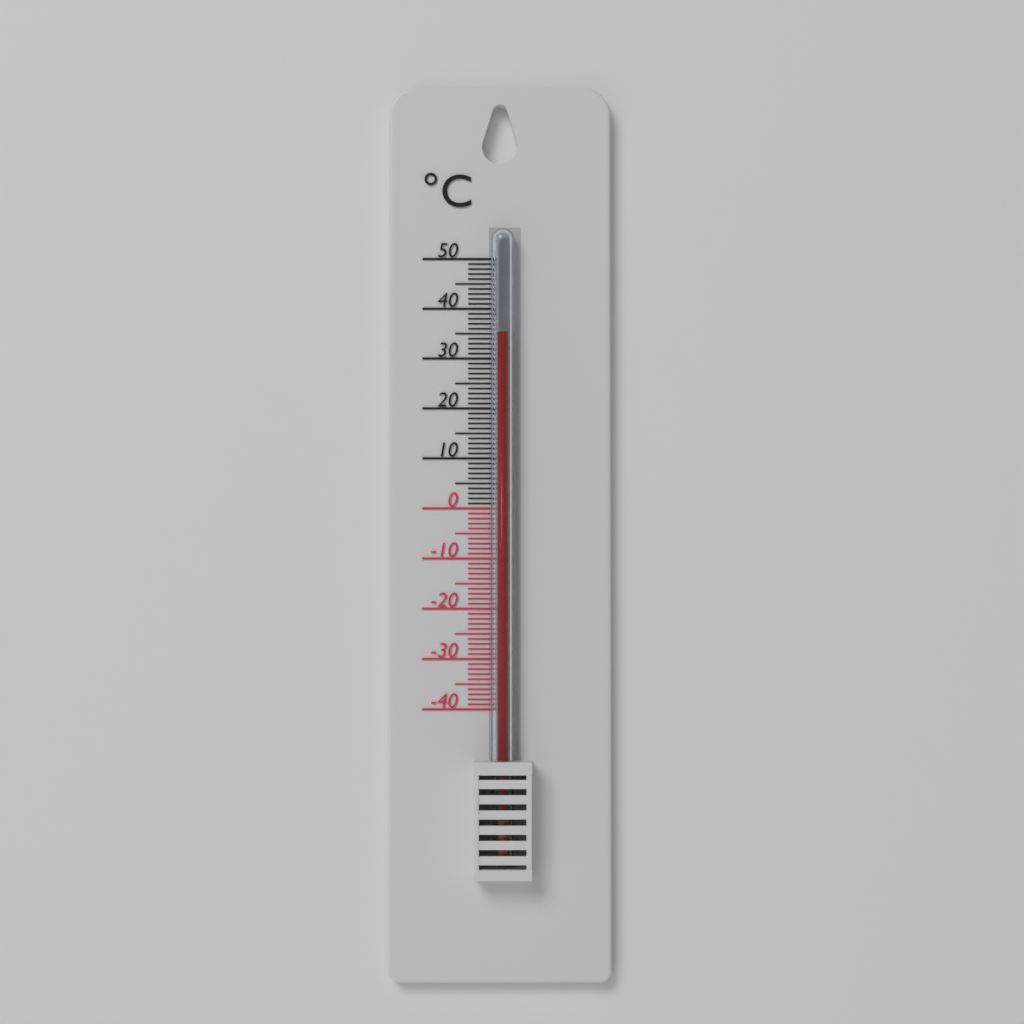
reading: 35 °C
